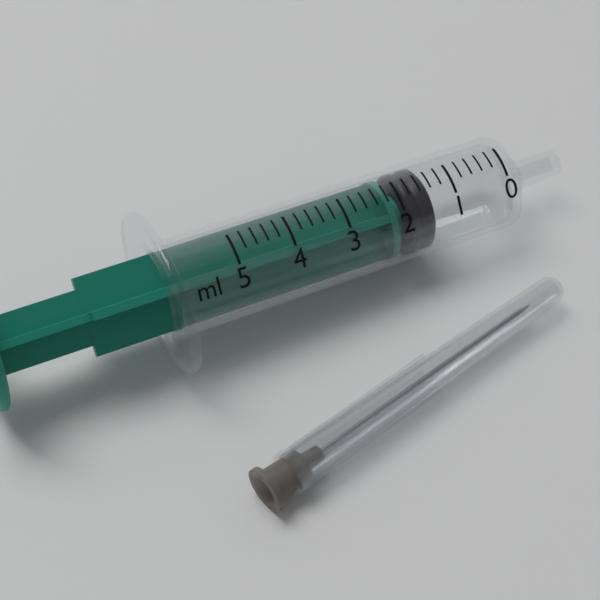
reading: 1.4 ml
